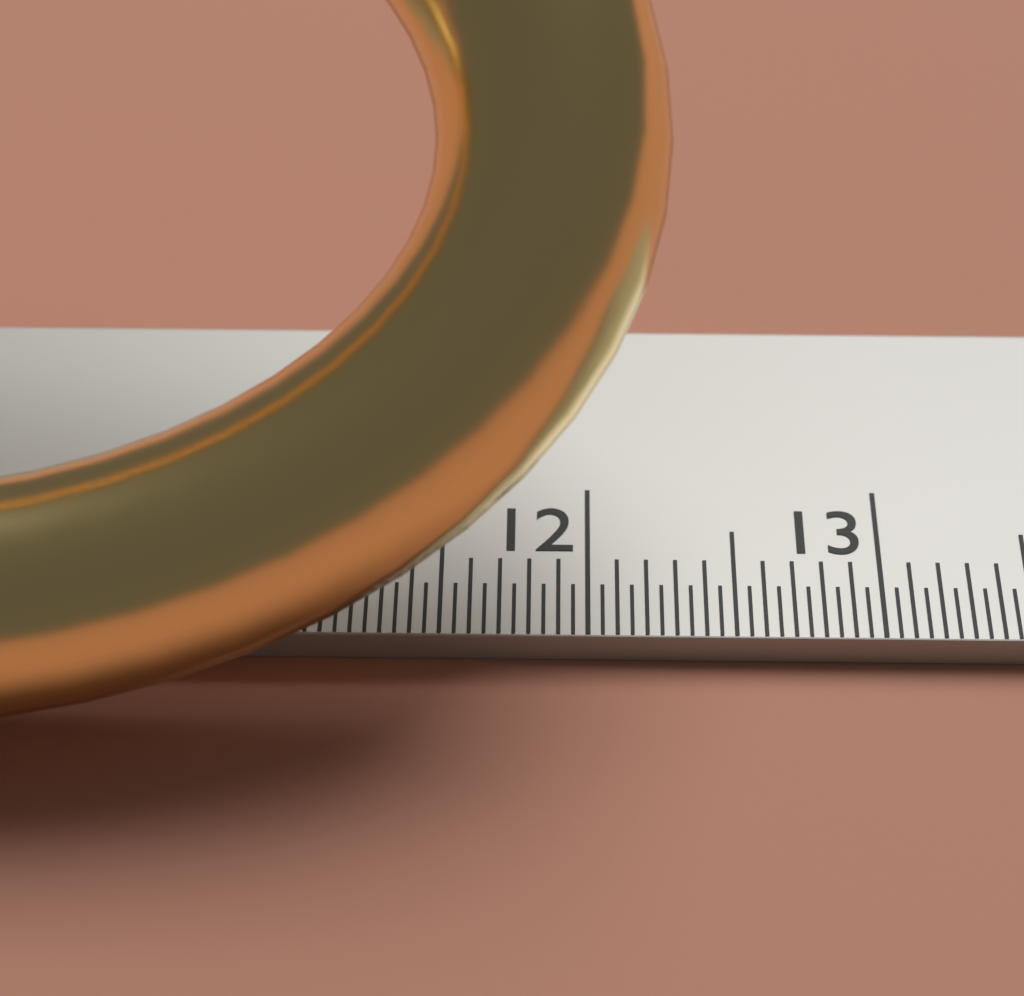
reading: 12.25 cm
